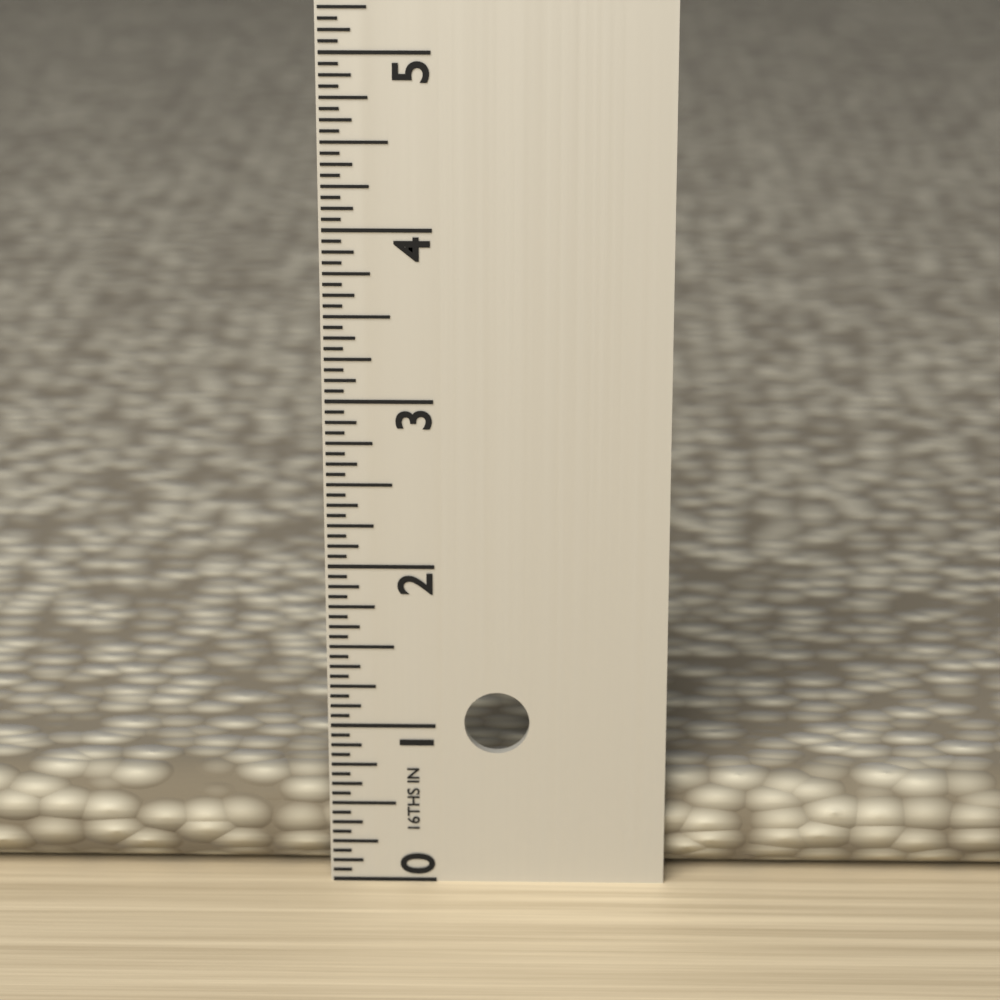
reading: 0.6250 in
